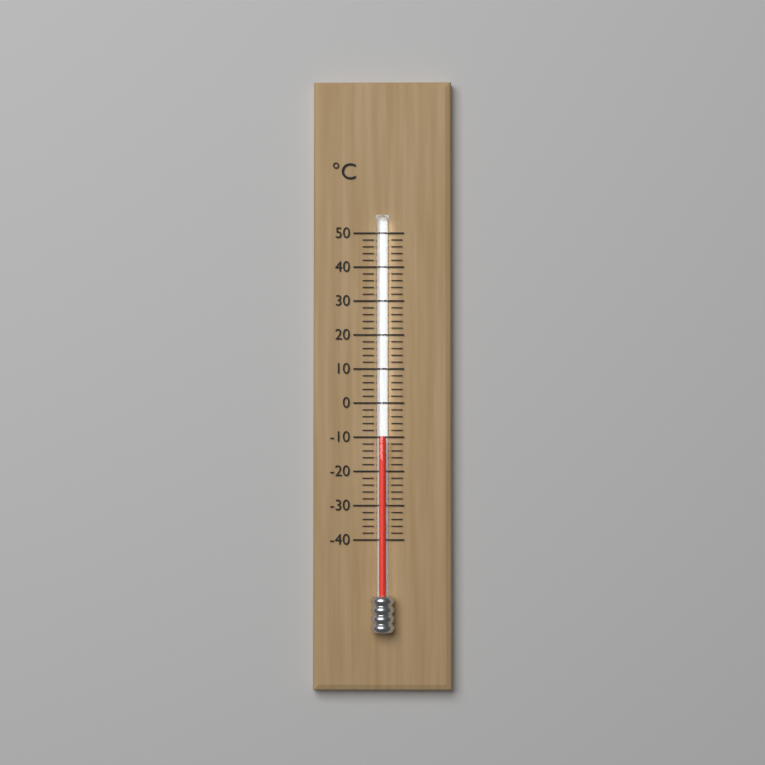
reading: -10 °C
